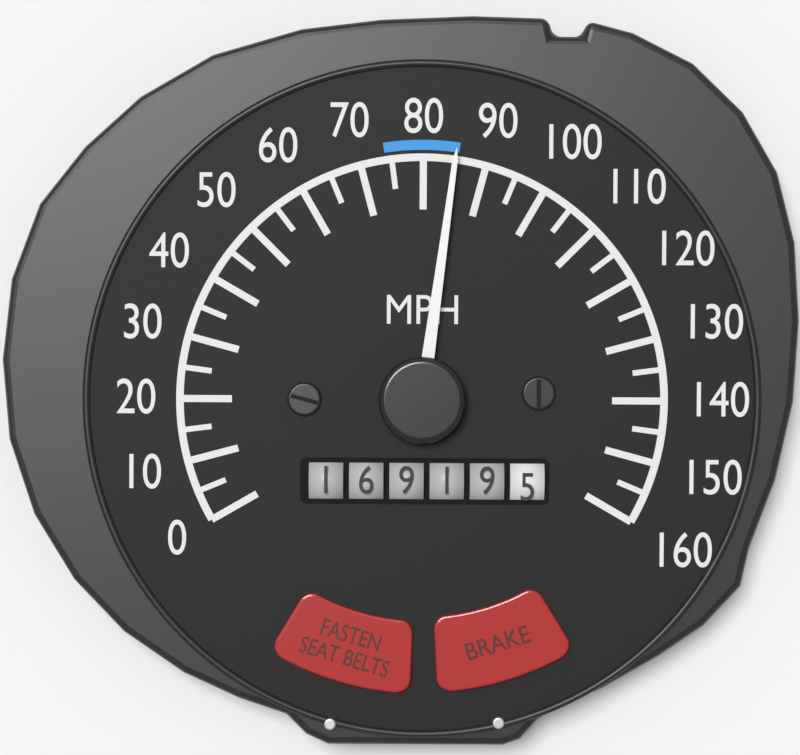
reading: 85 MPH
